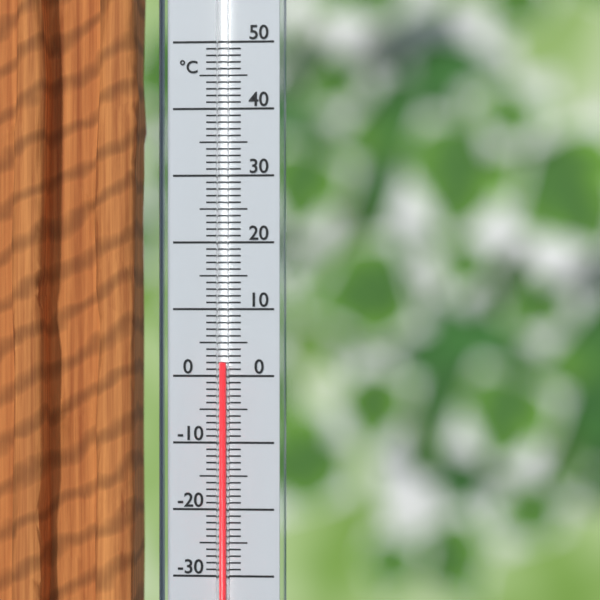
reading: 2 °C
